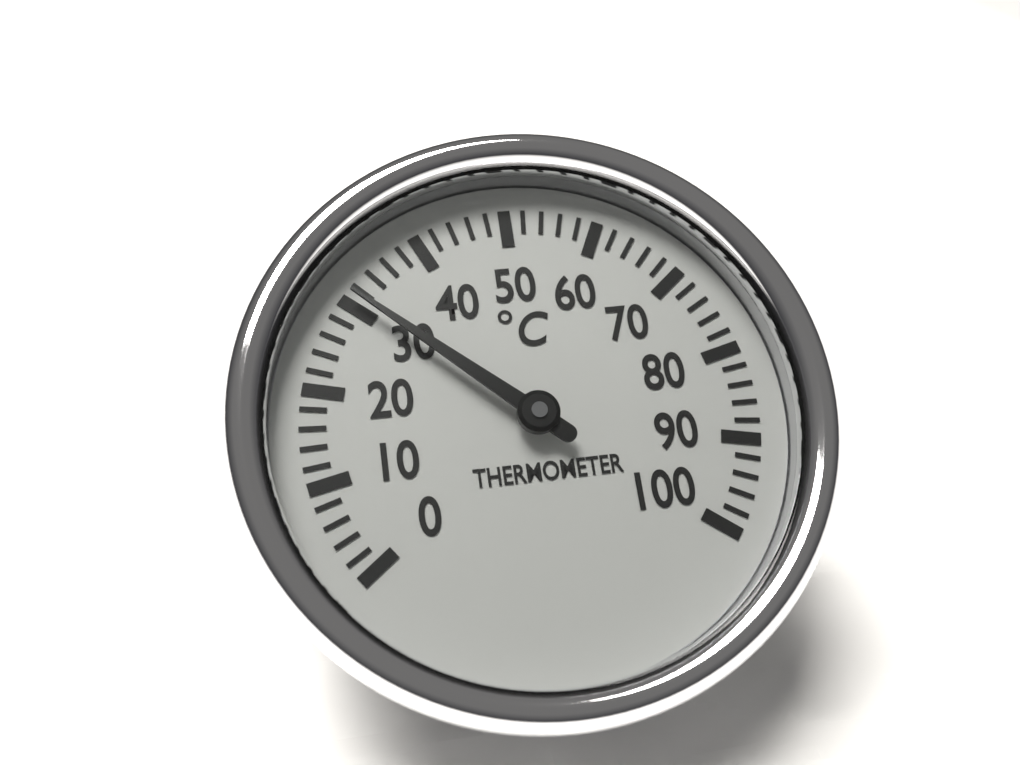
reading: 31 °C
